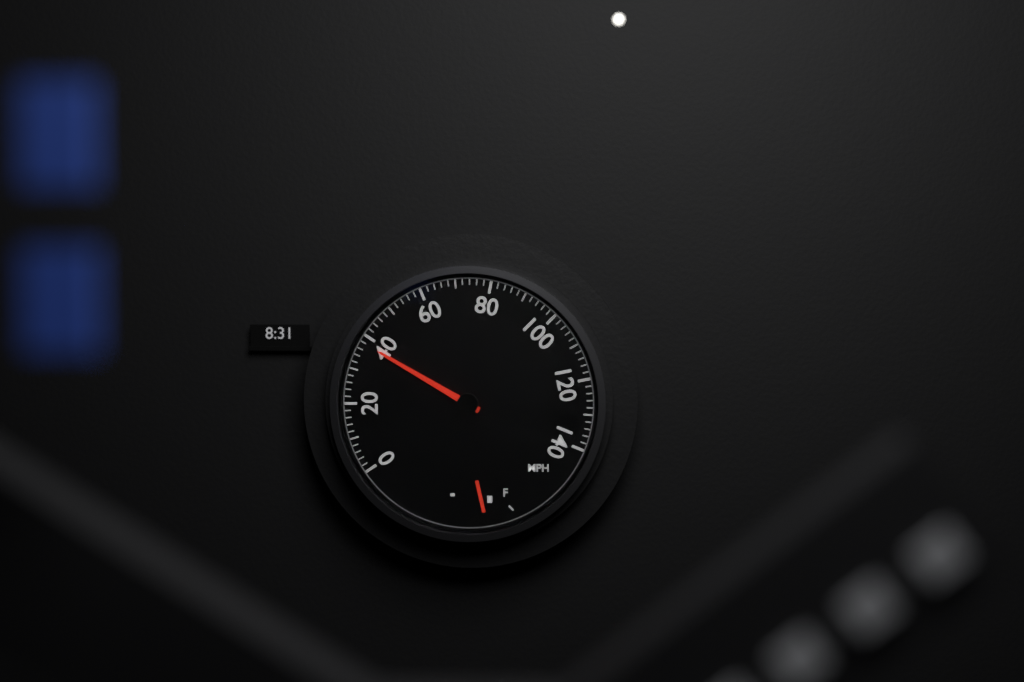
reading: 38 mph
